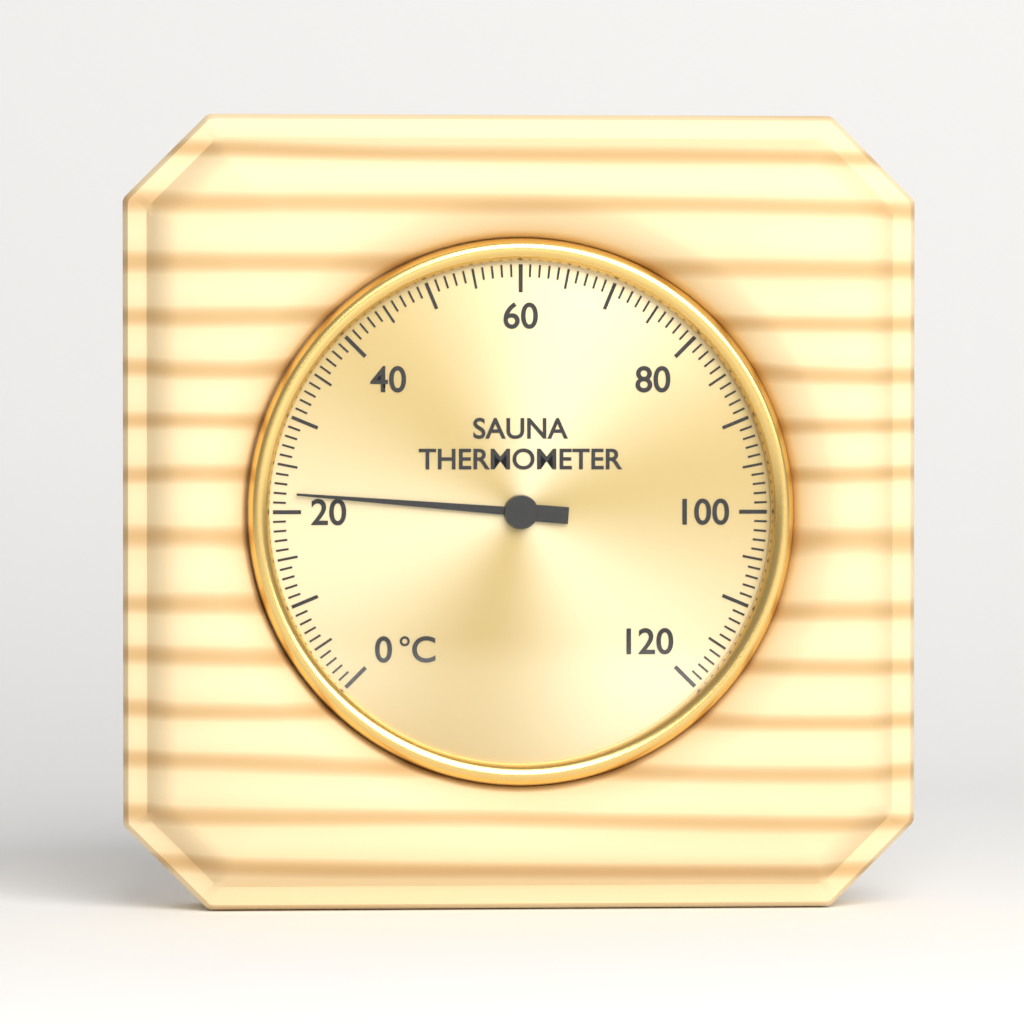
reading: 22 °C
